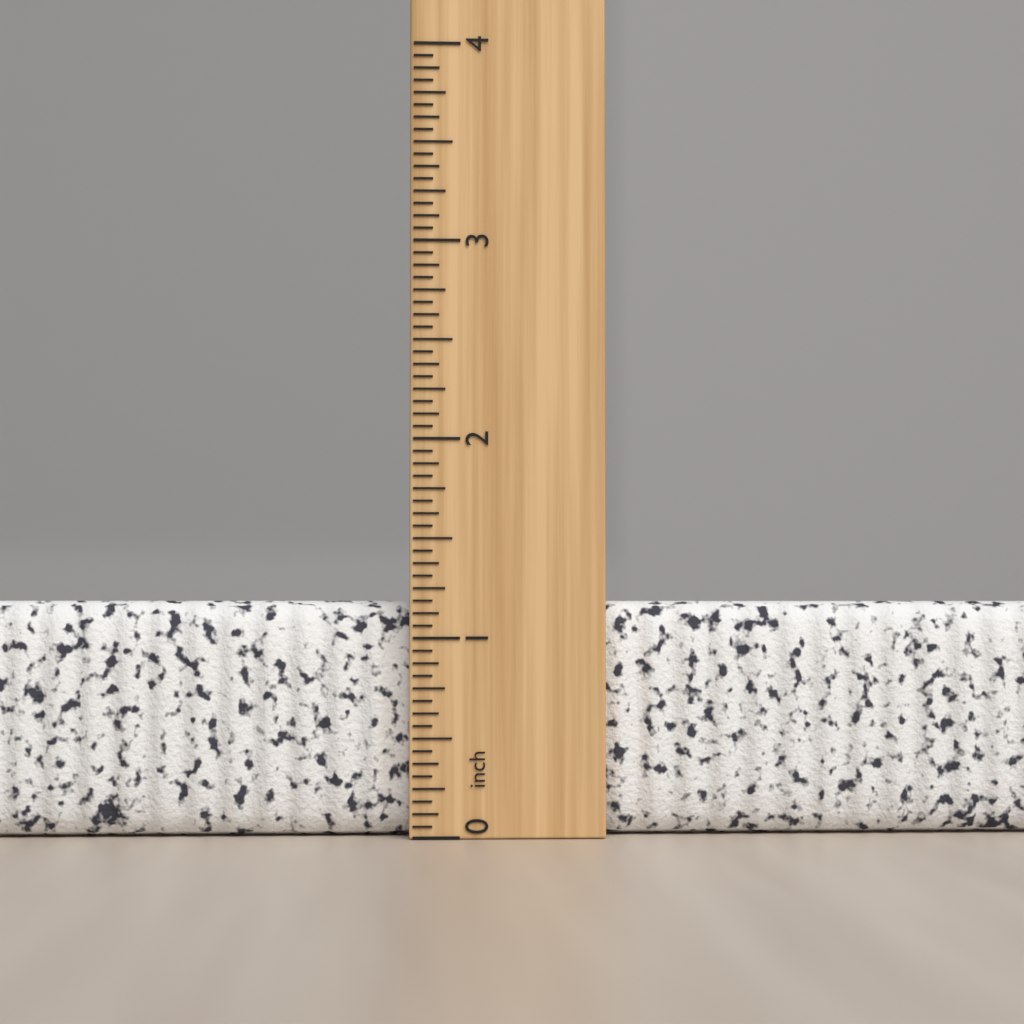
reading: 1.1875 inch
